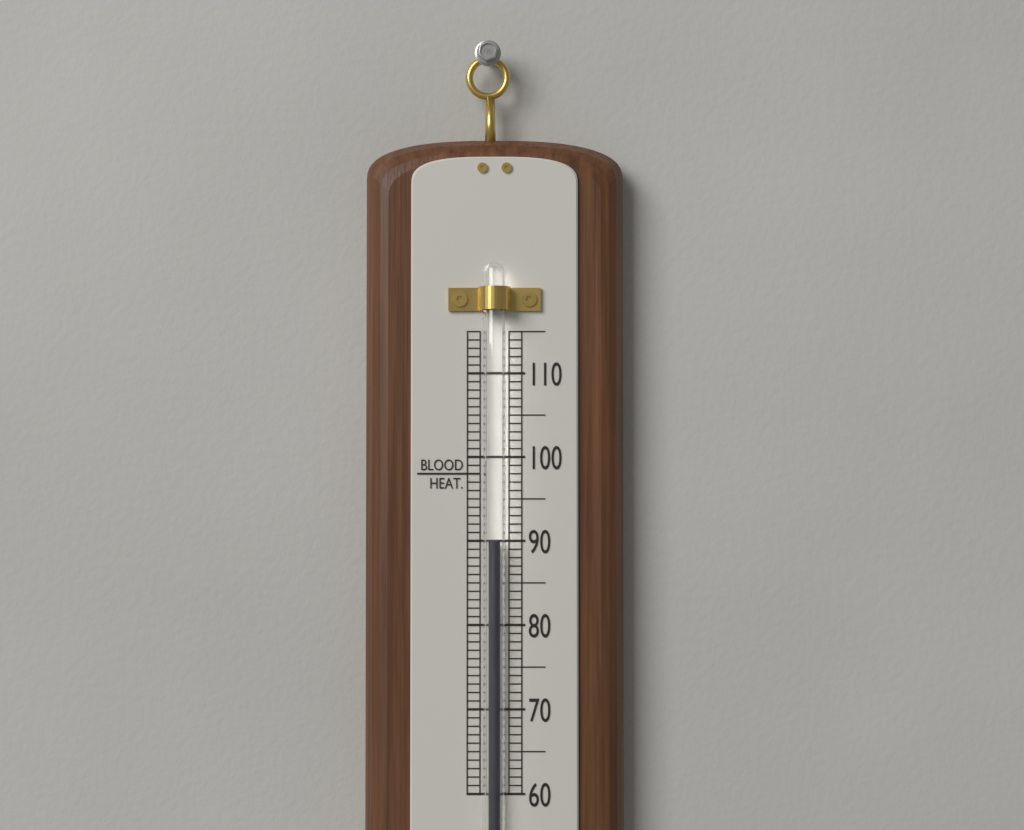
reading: 90 (no unit)
